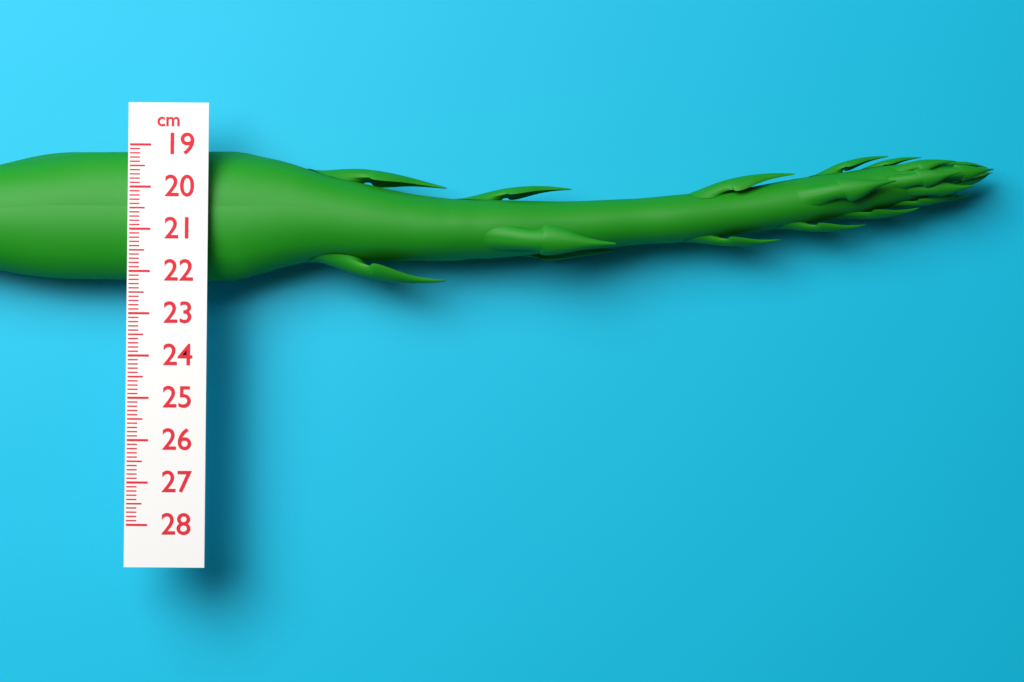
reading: 22.2 cm
